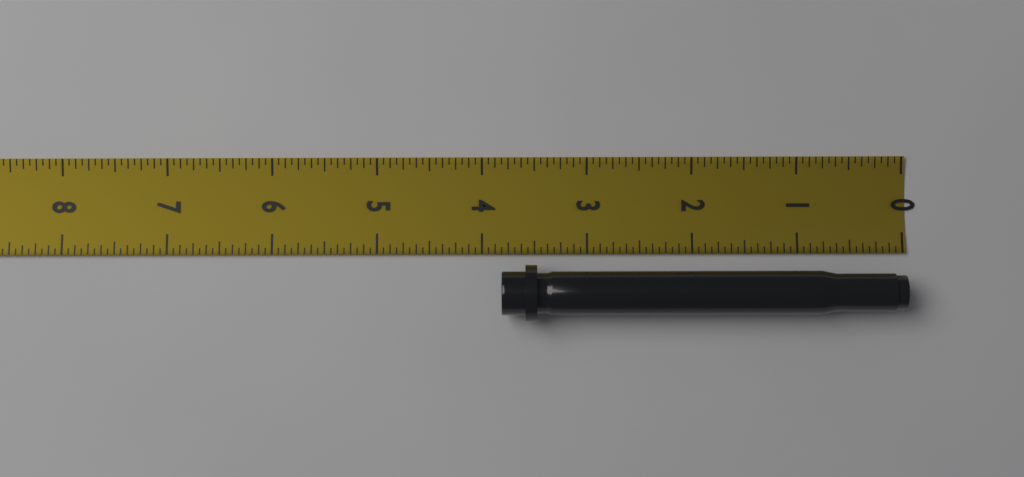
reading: 3.8125 in
